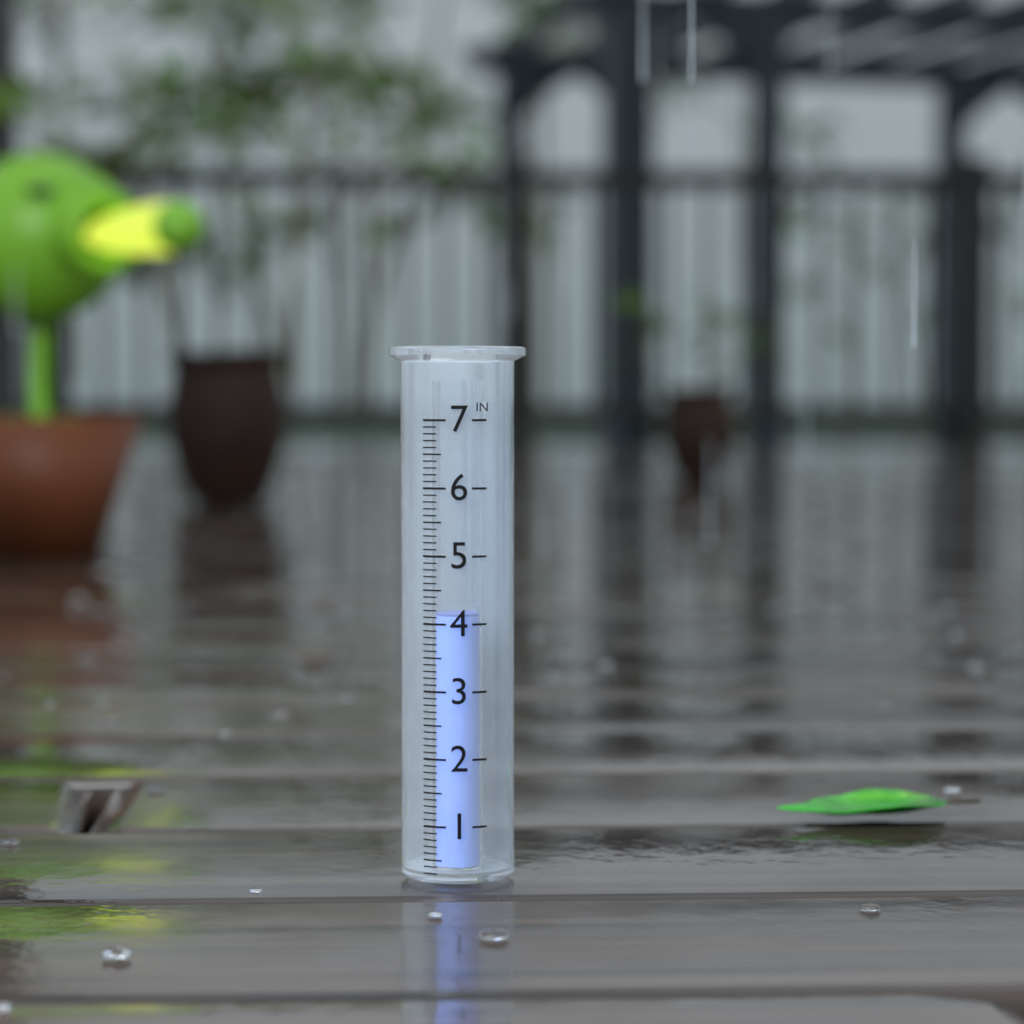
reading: 4.1 in
